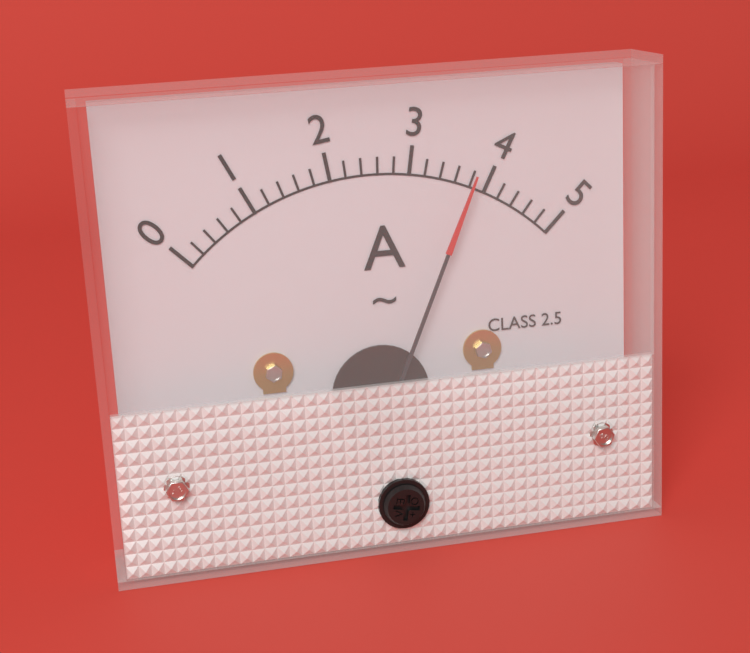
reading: 3.8 A
